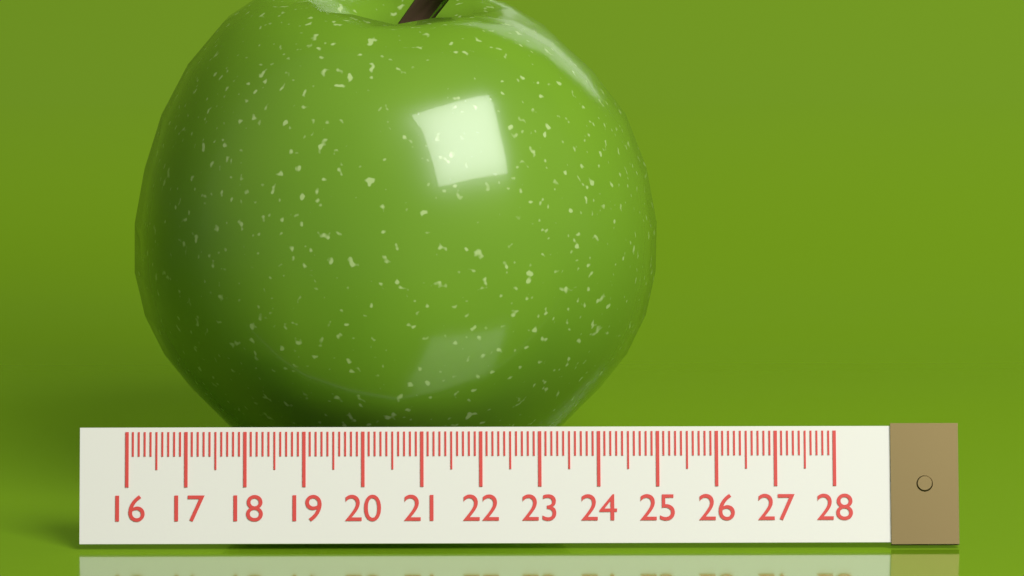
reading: 25.1 (no unit)
